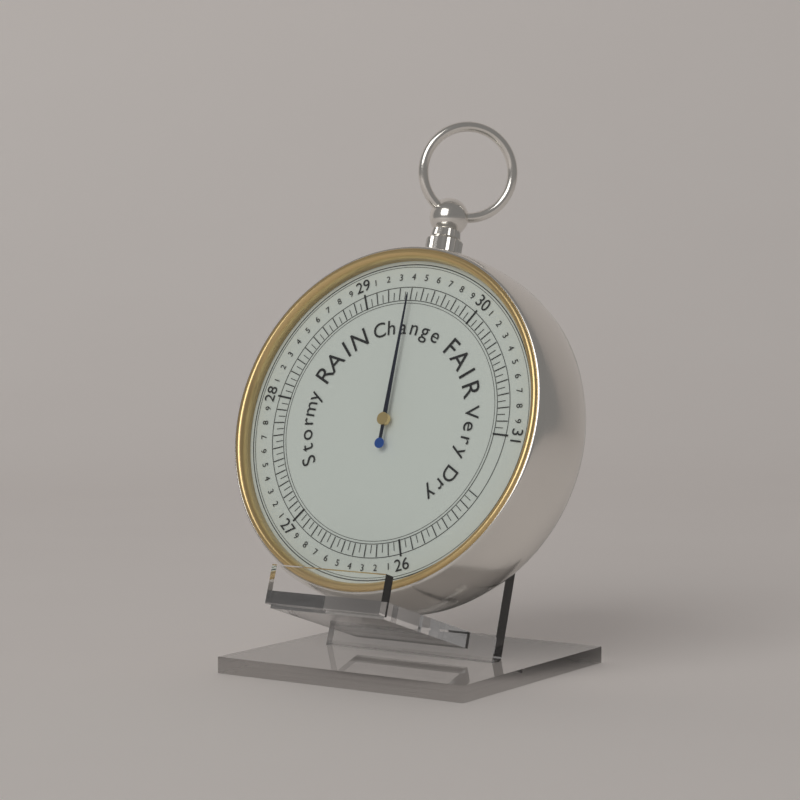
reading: 29.40 (no unit)
